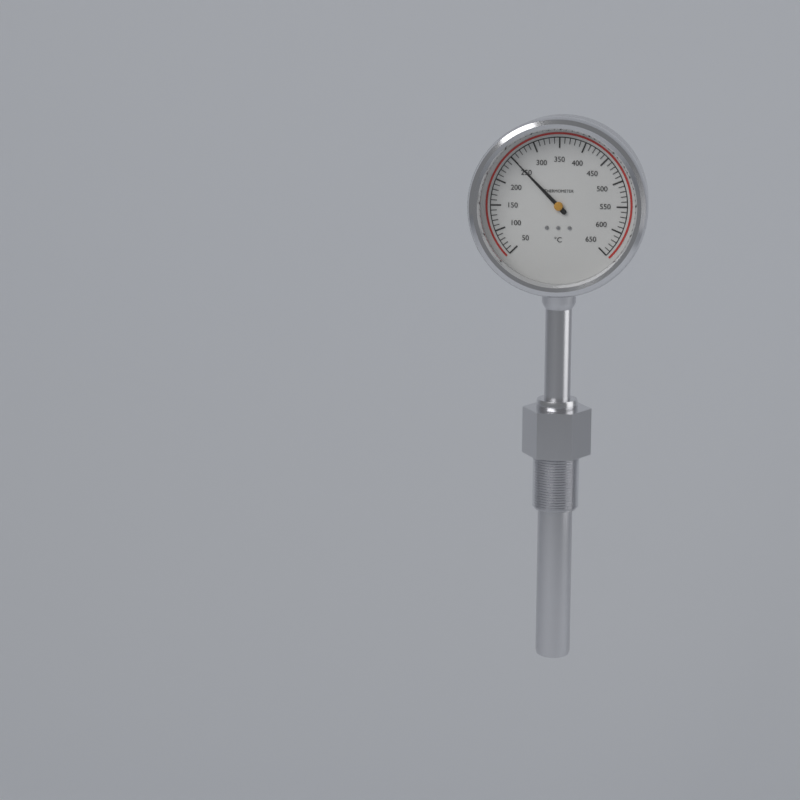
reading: 250 °C
